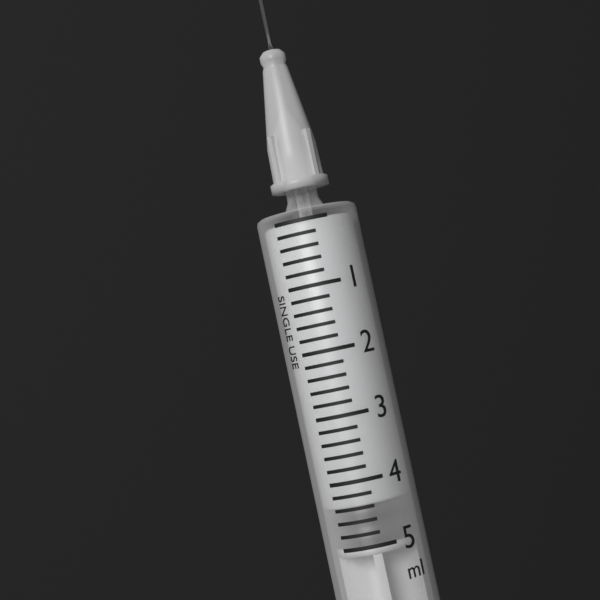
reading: 4.4 ml
